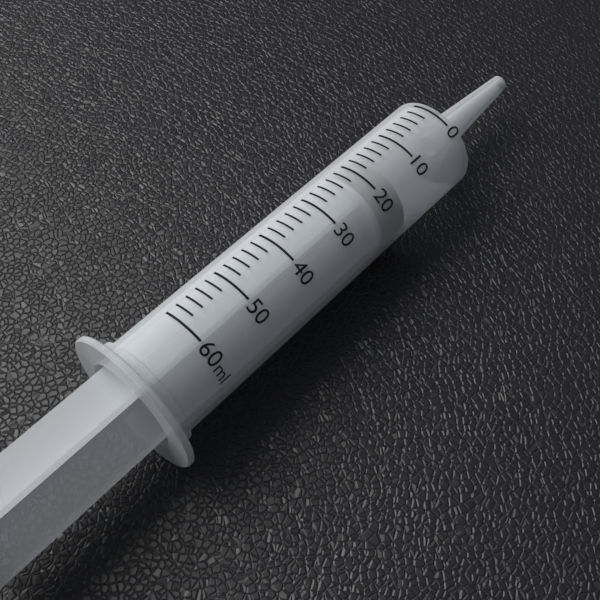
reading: 16 ml
